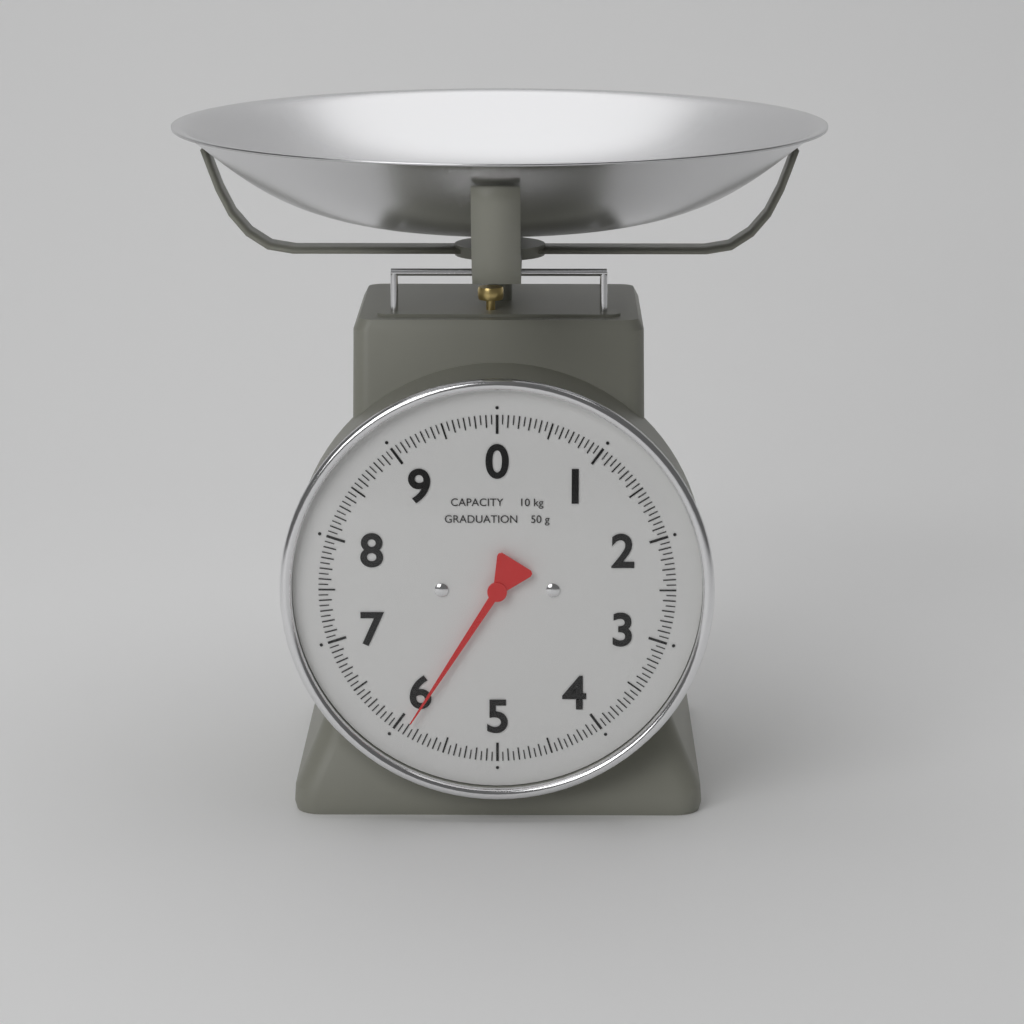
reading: 5.90 kg
